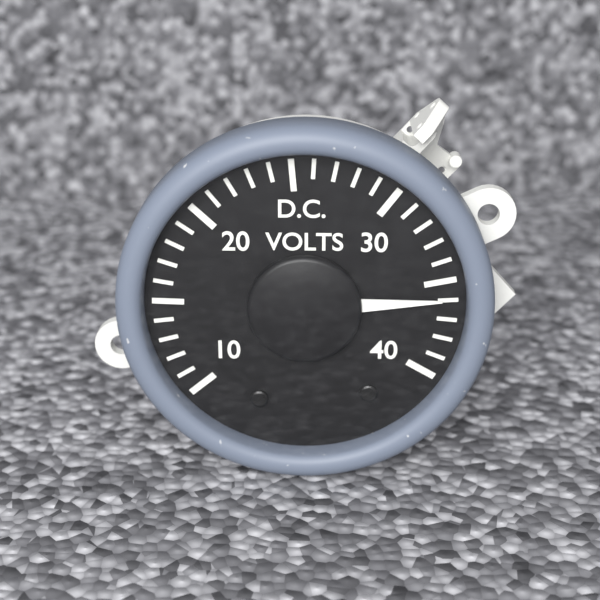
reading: 36 V
